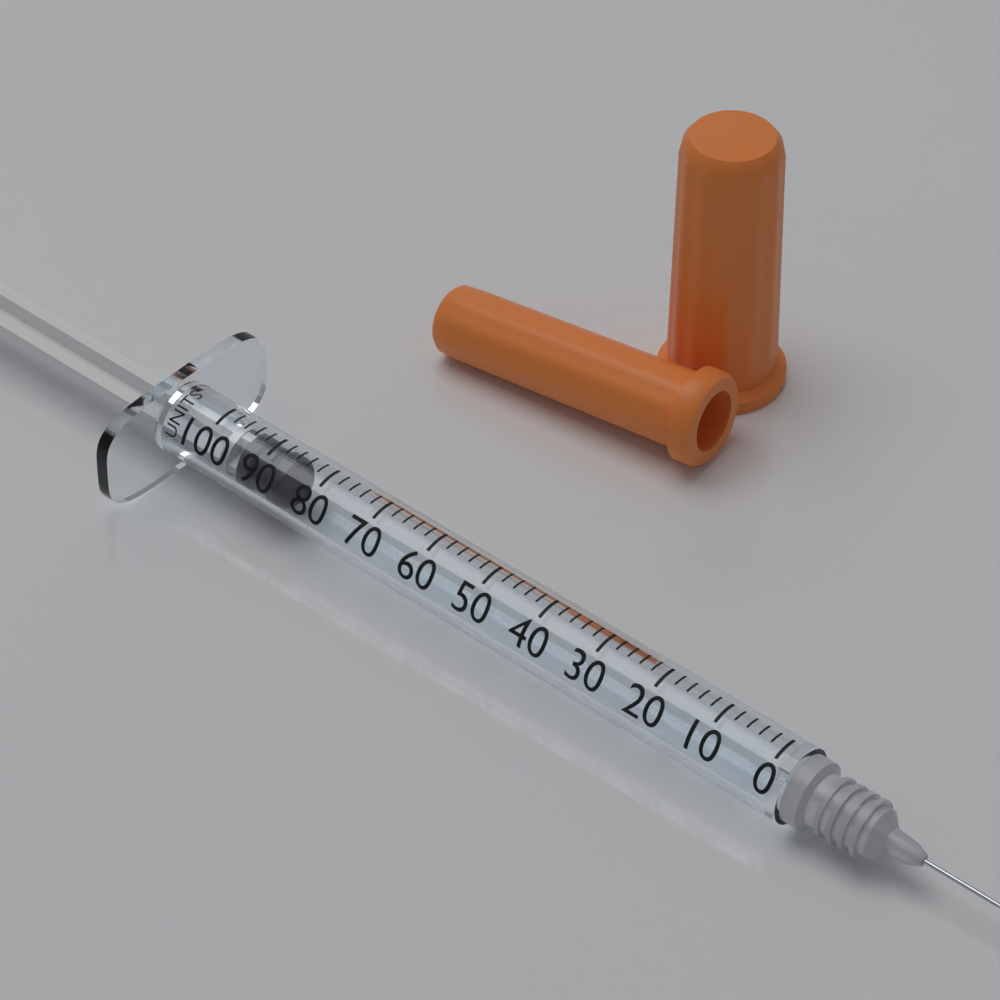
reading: 86 units
